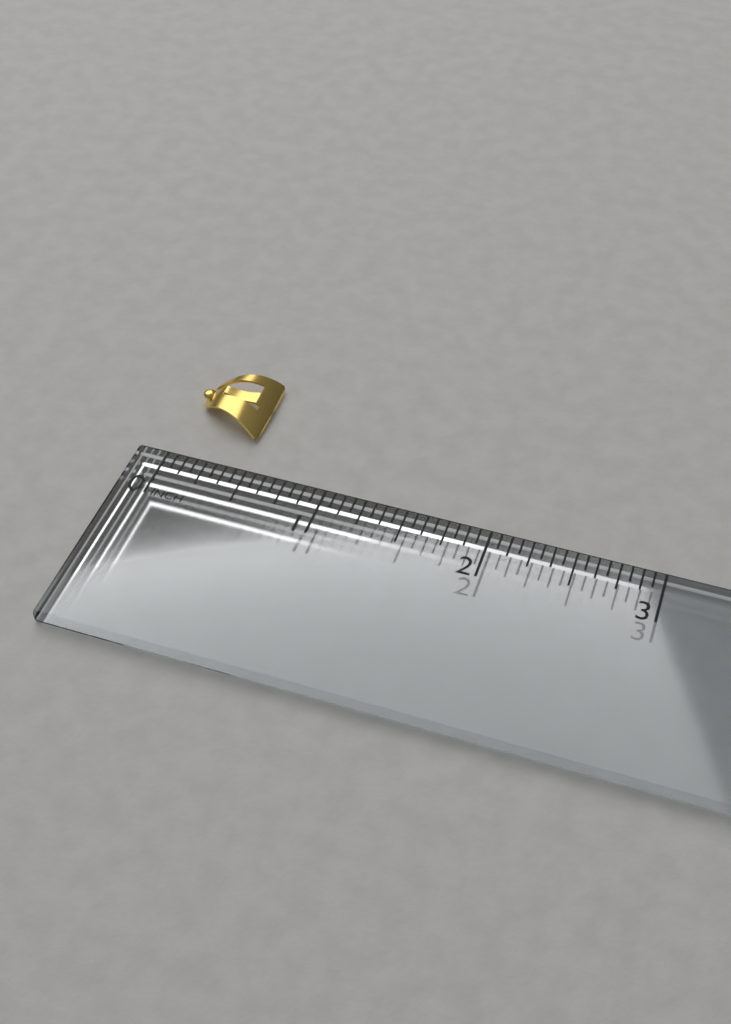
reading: 0.4375 in
